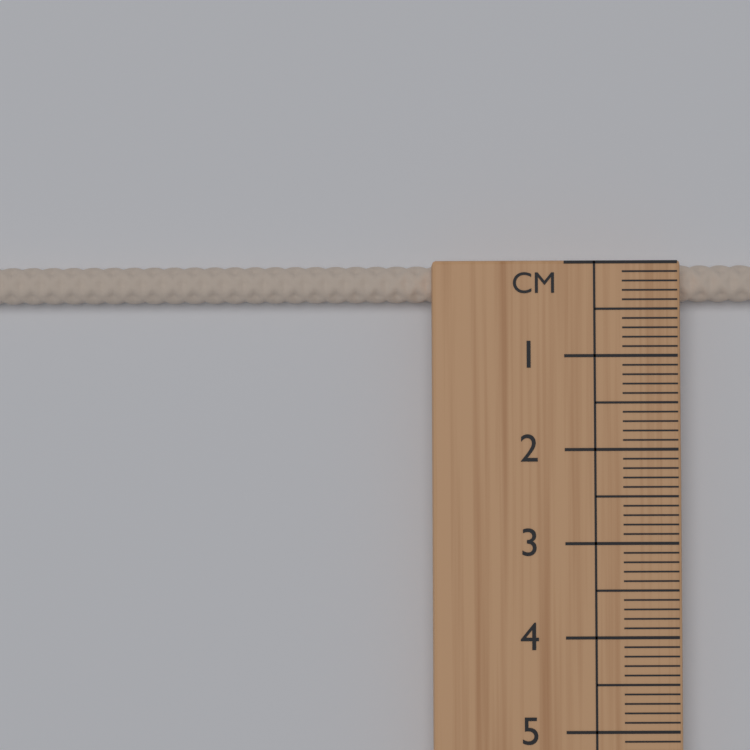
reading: 0.4 cm
